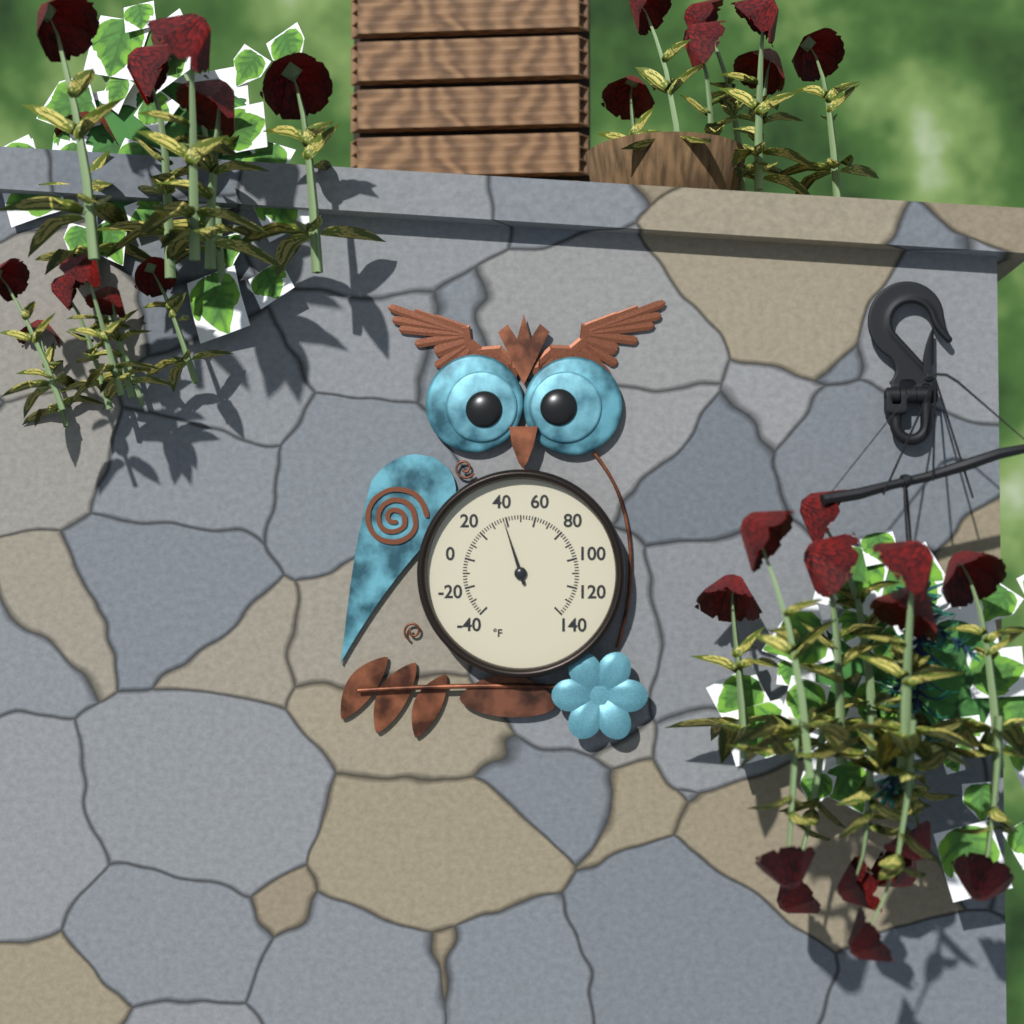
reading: 38 °F
